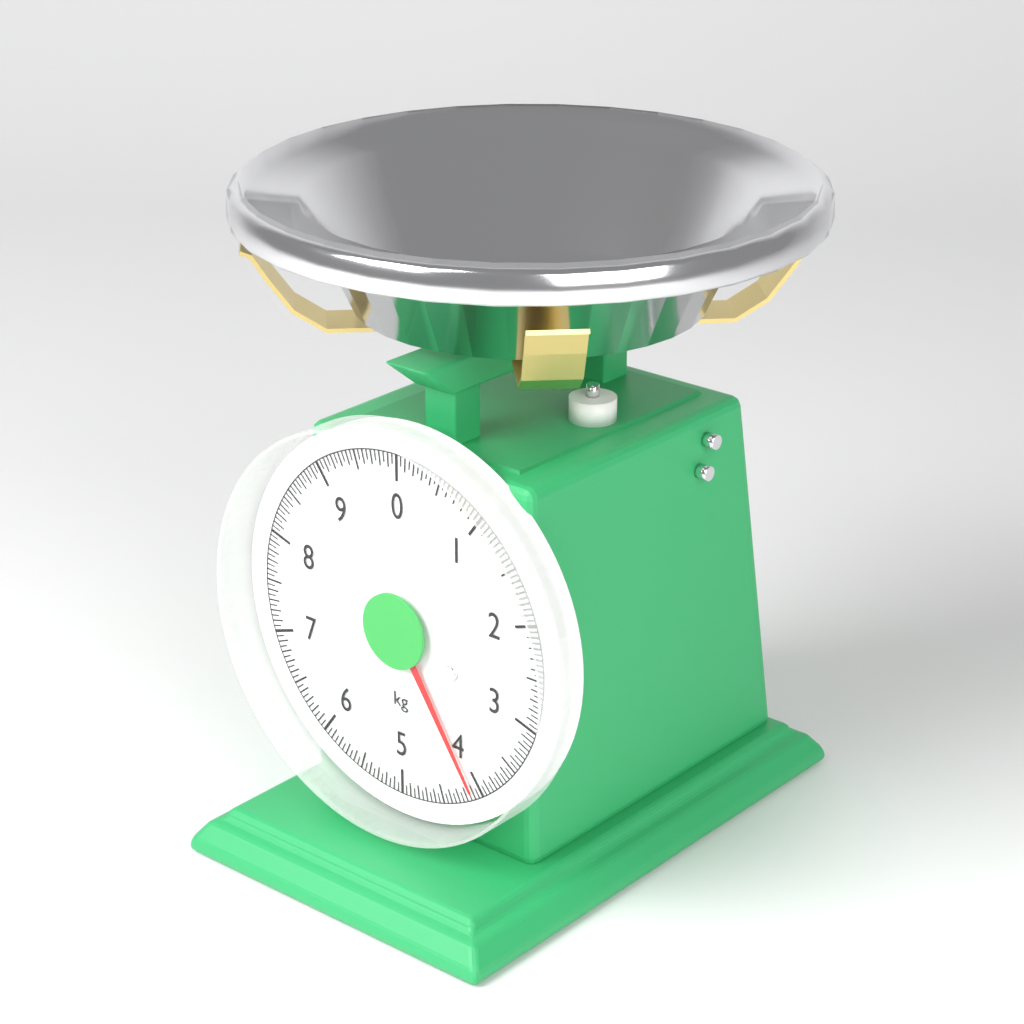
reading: 4.10 kg
